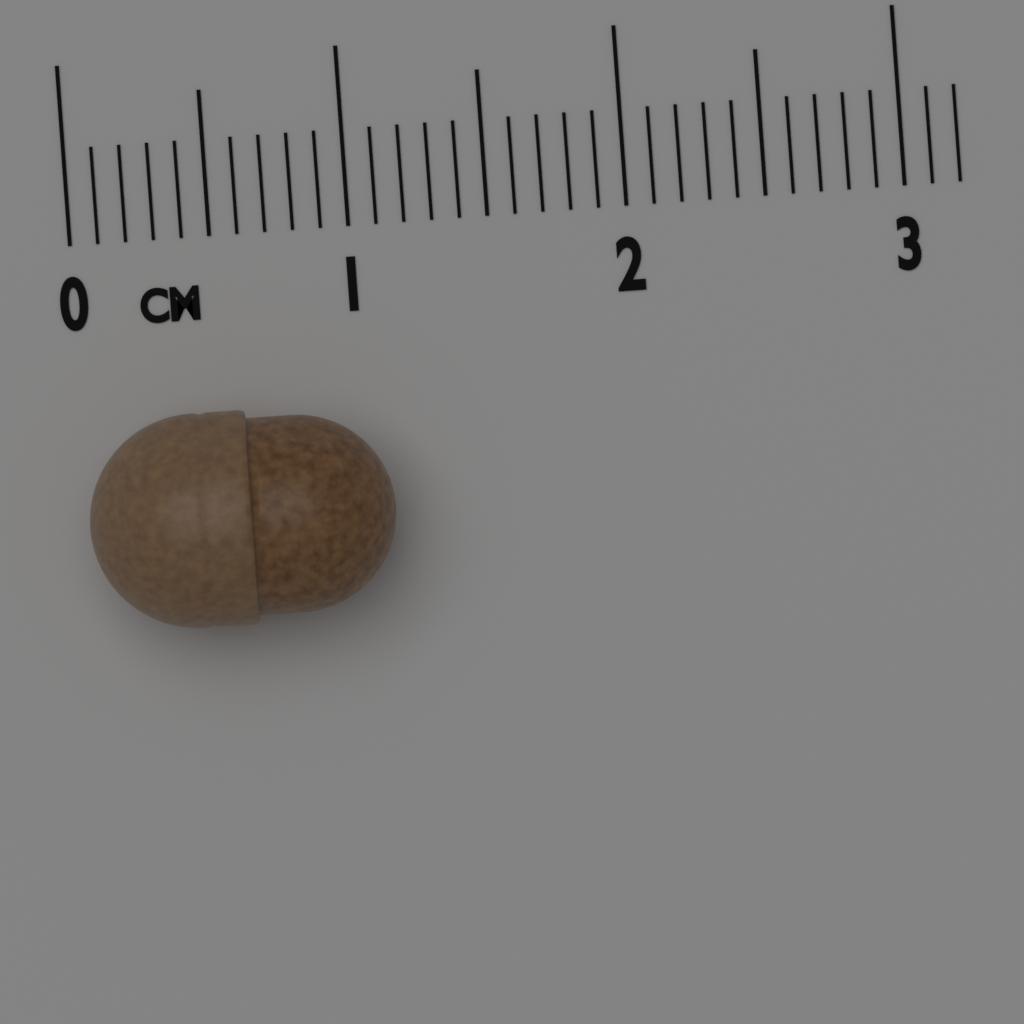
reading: 1.1 cm
